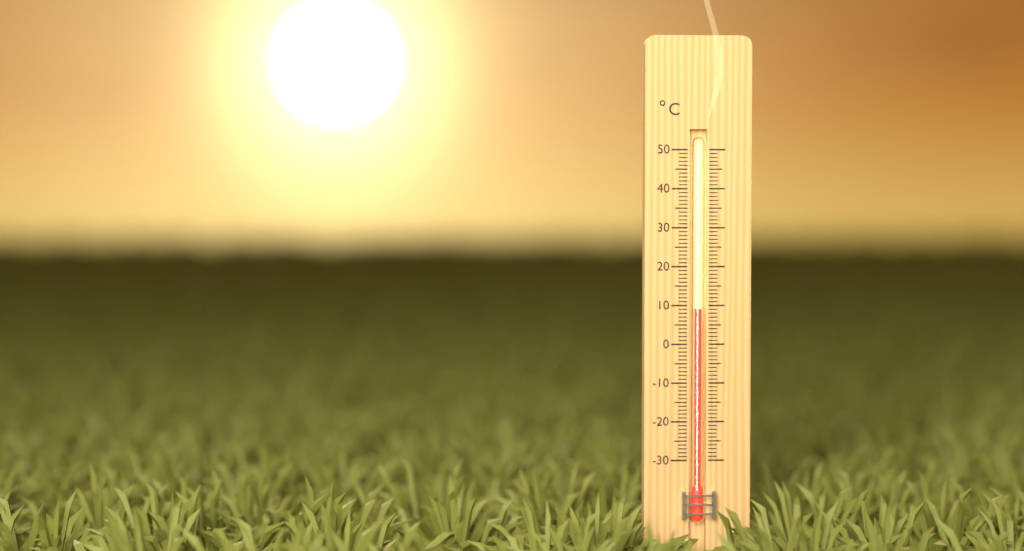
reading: 9 °C
